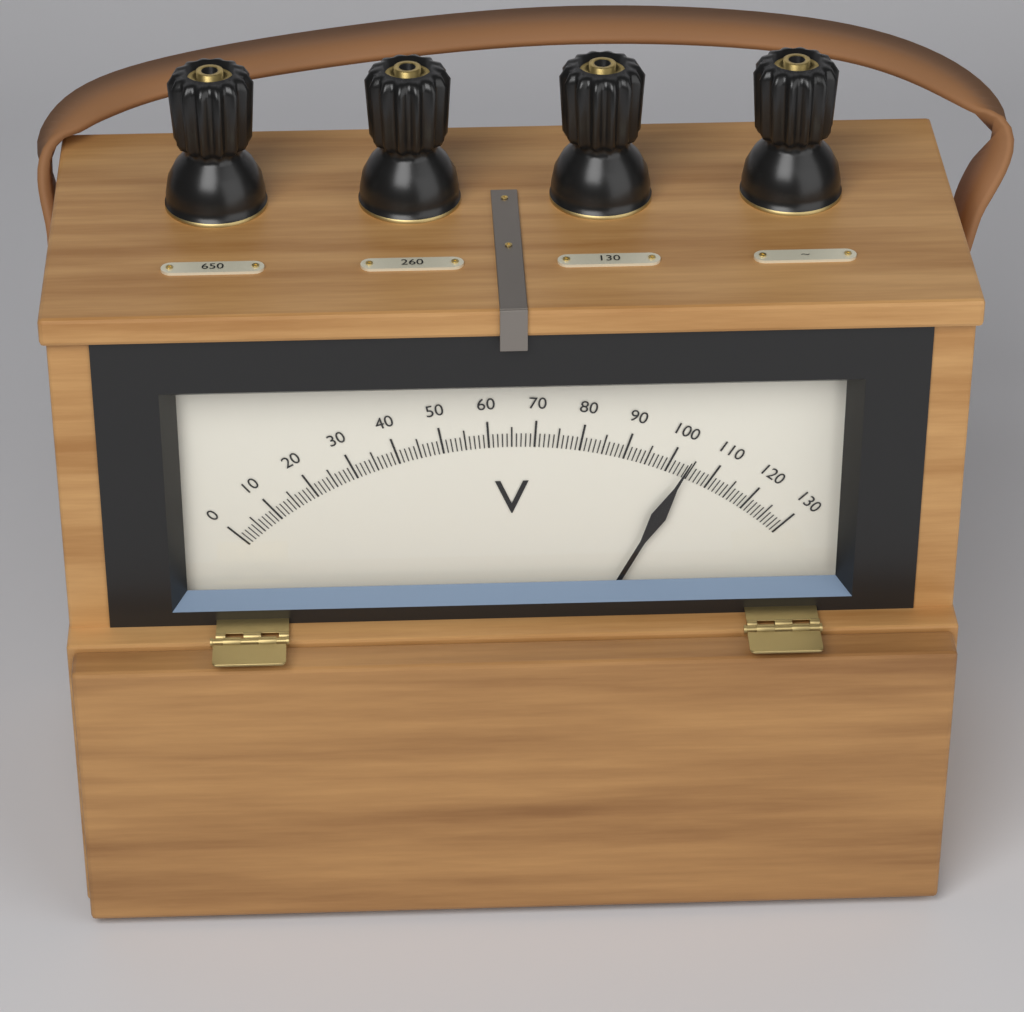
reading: 104 V
